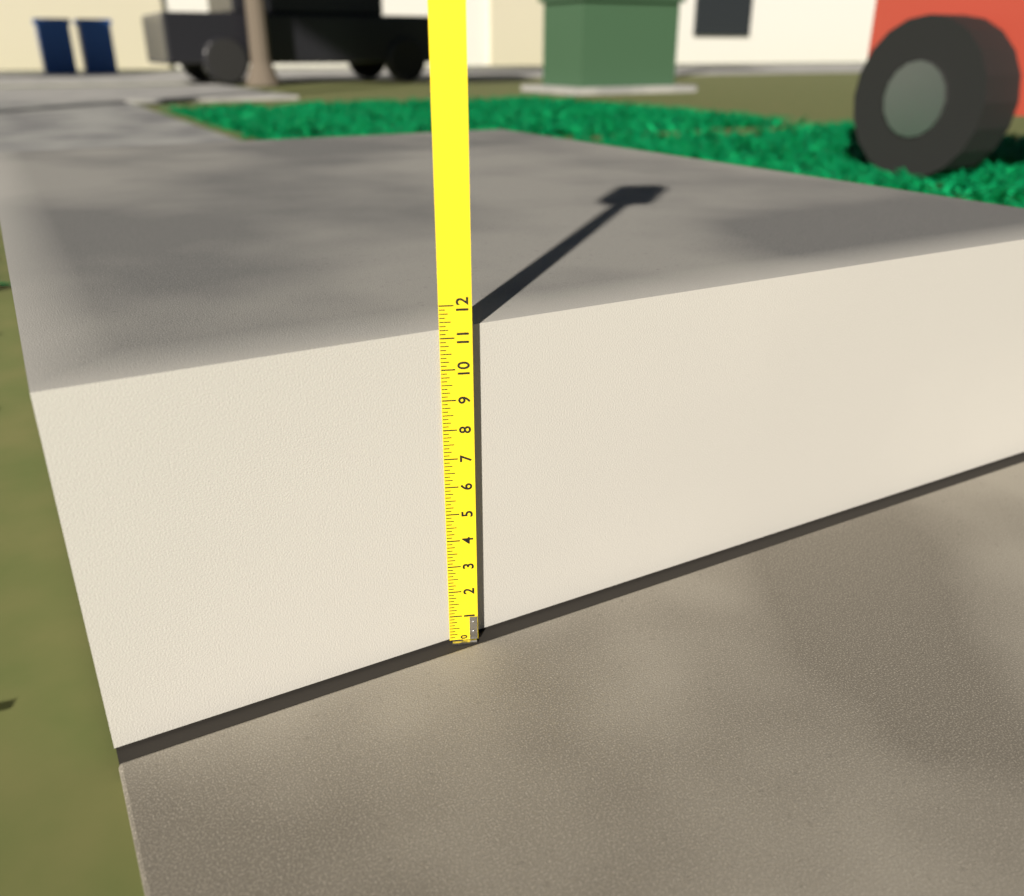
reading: 11.250 (no unit)
